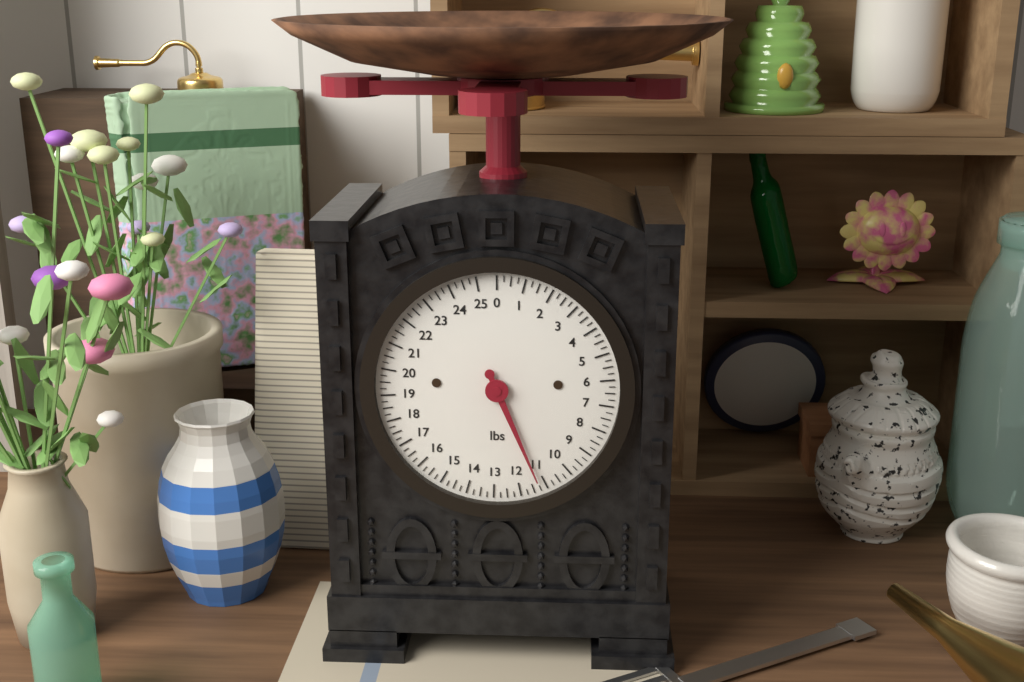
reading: 11.25 lbs
